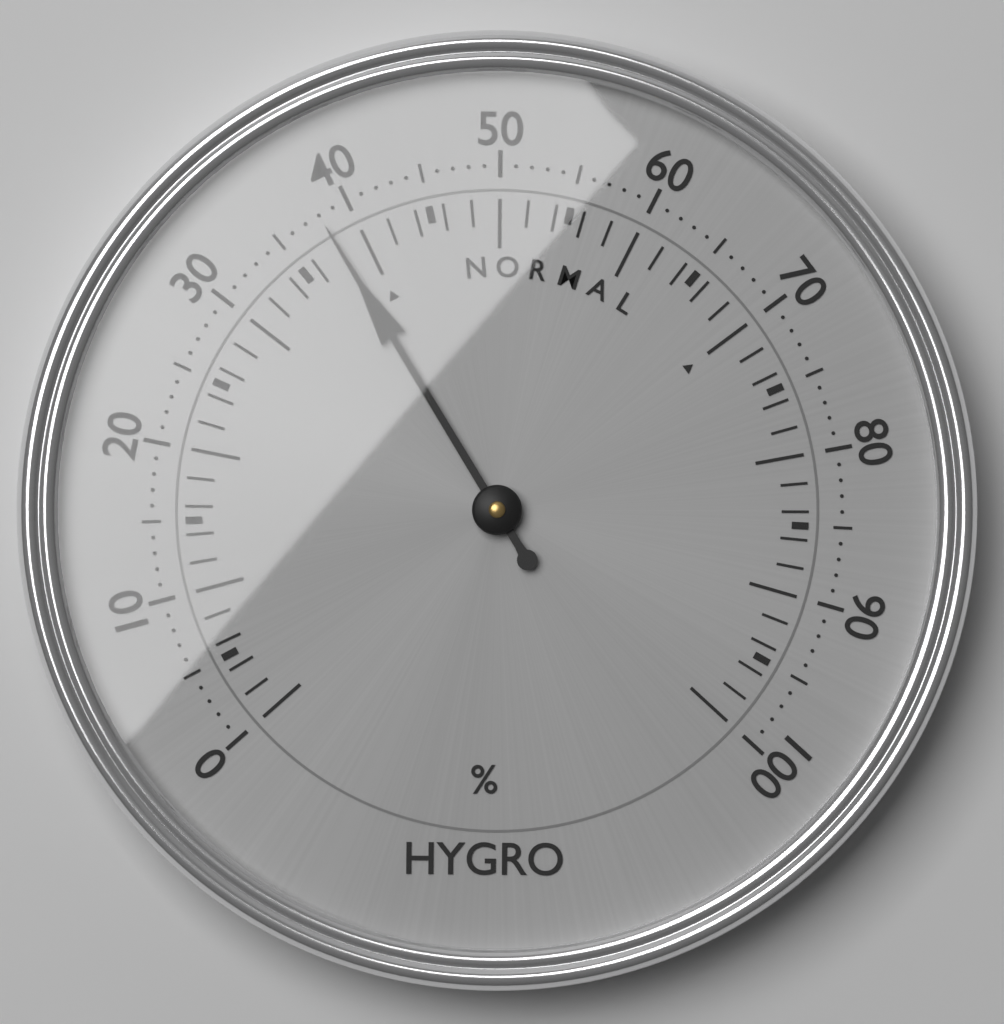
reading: 38 %
